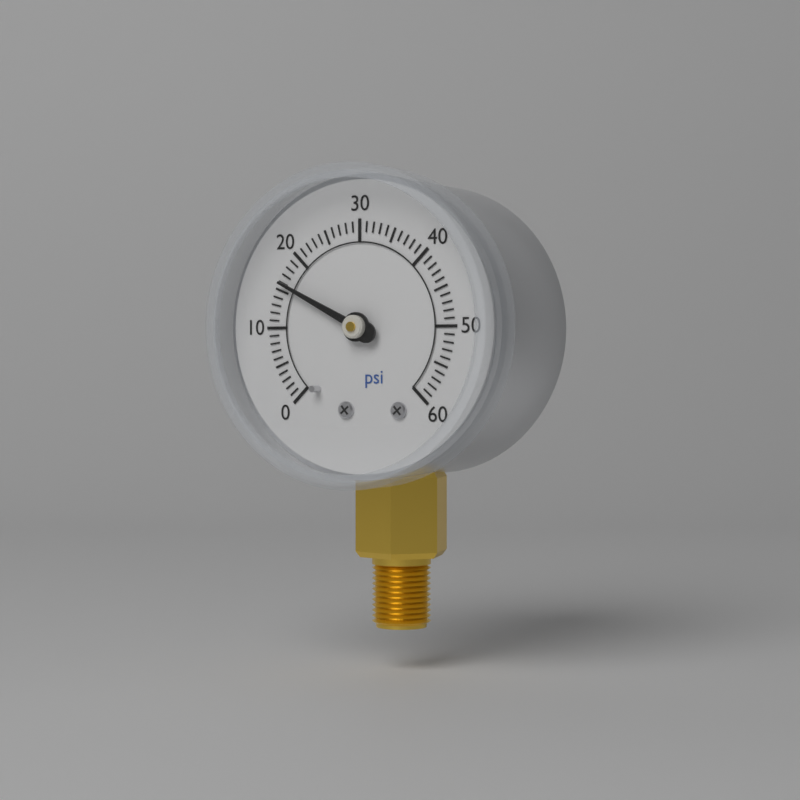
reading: 16 psi
